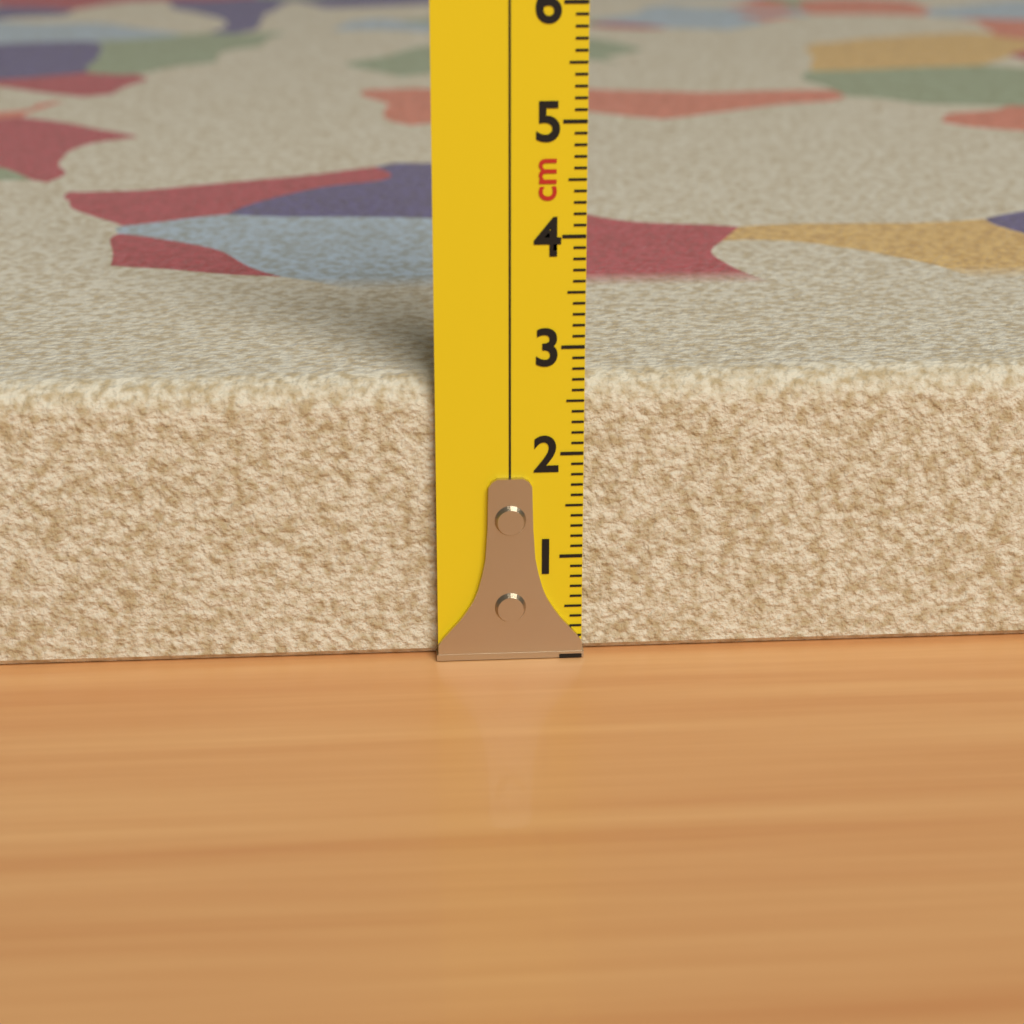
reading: 2.7 cm
